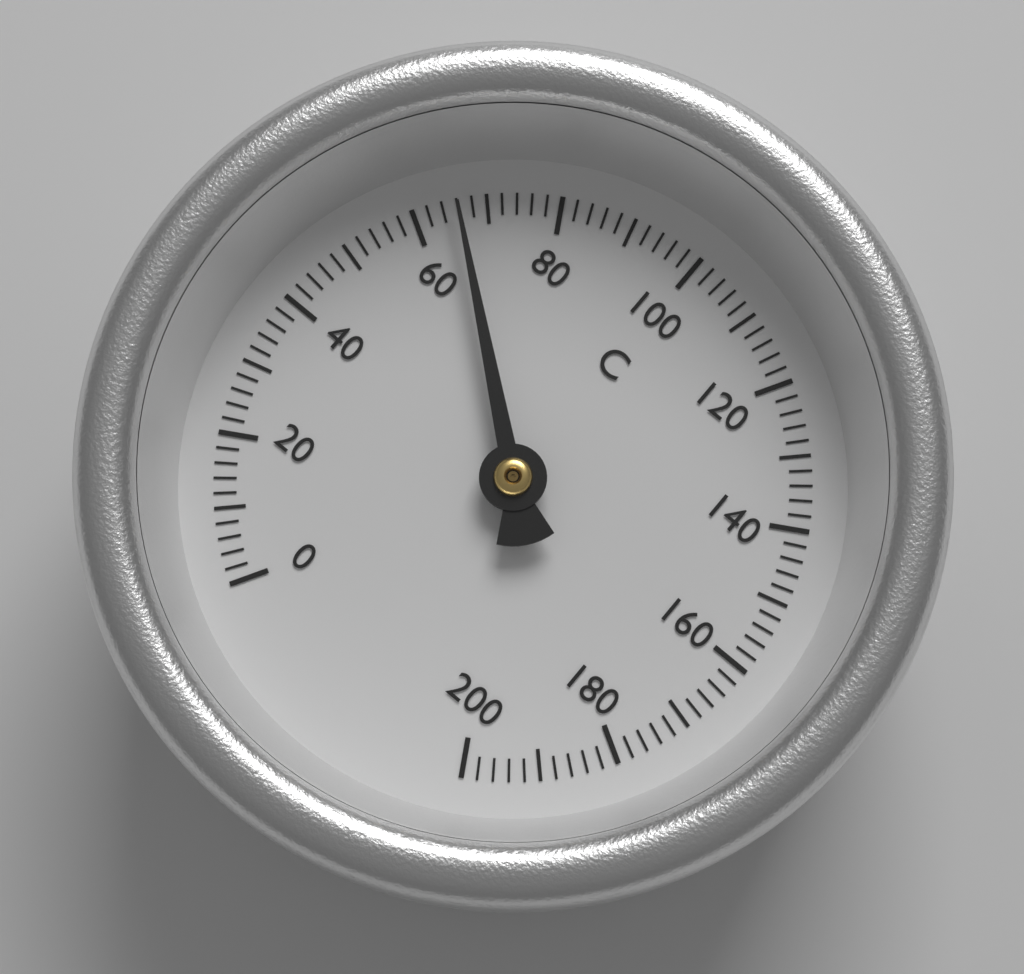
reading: 66 °C
